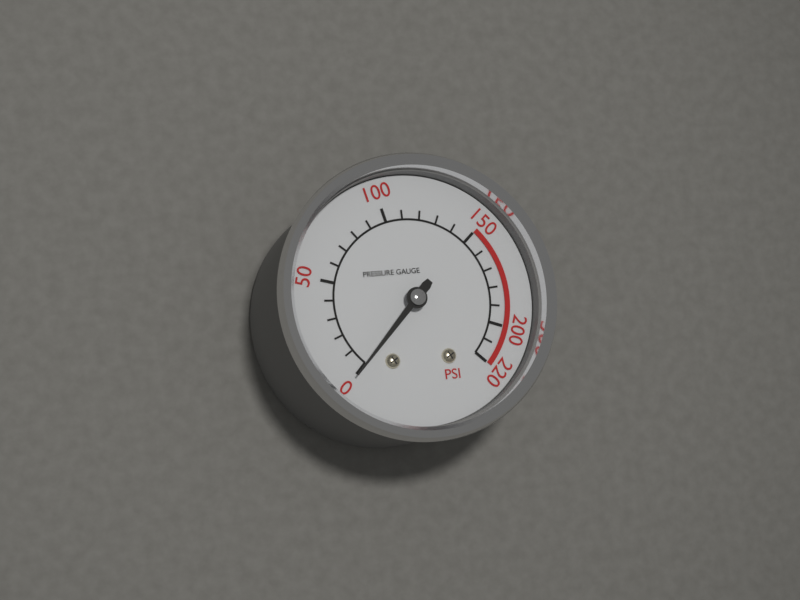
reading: 0 psi
